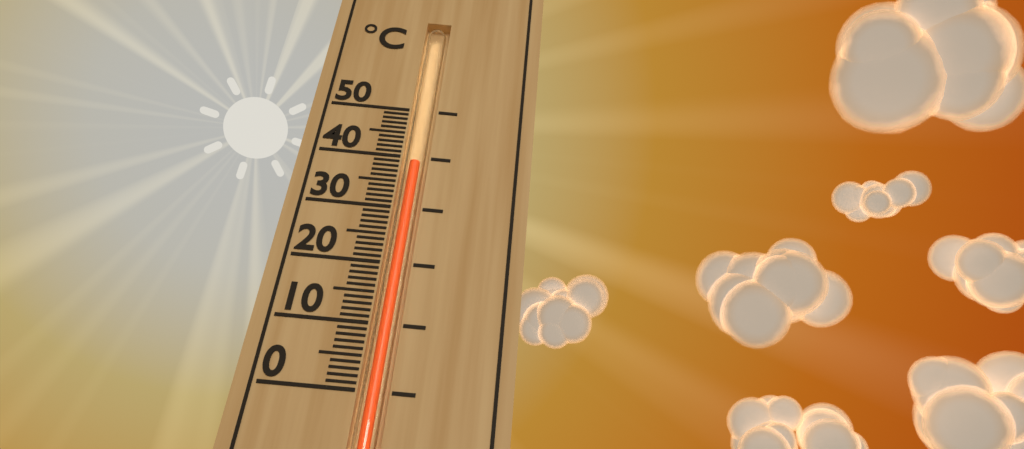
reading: 39 °C
